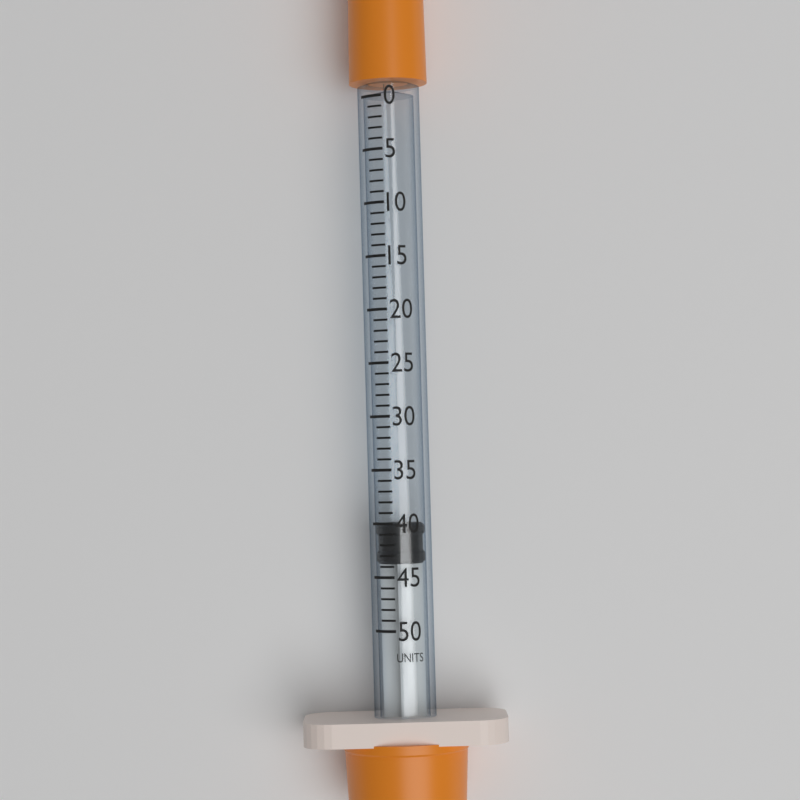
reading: 40 units
